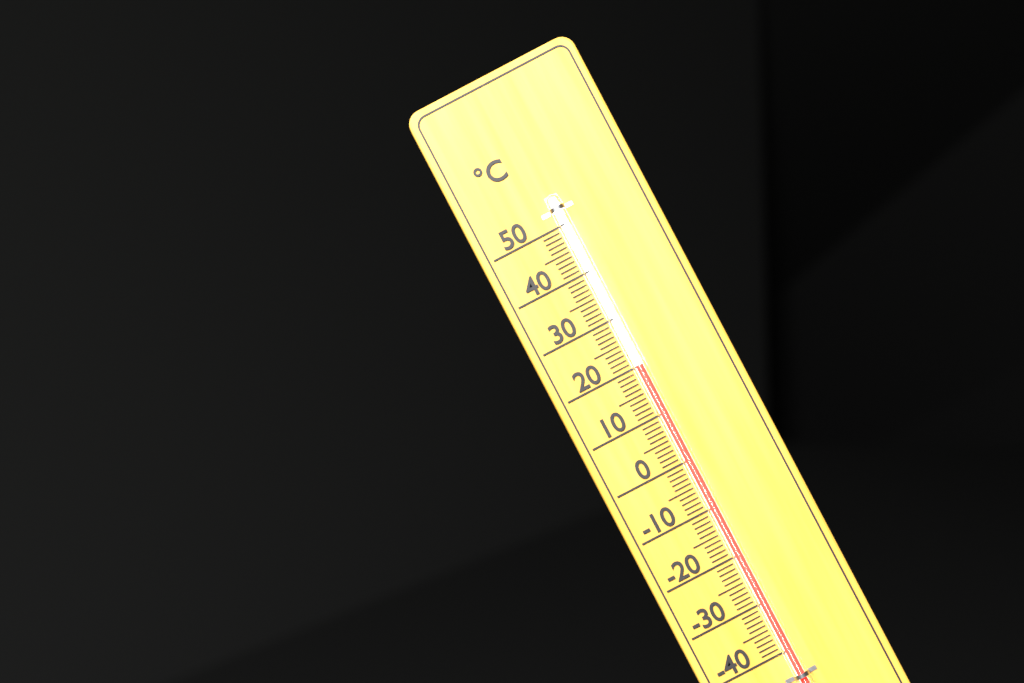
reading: 20 °C
